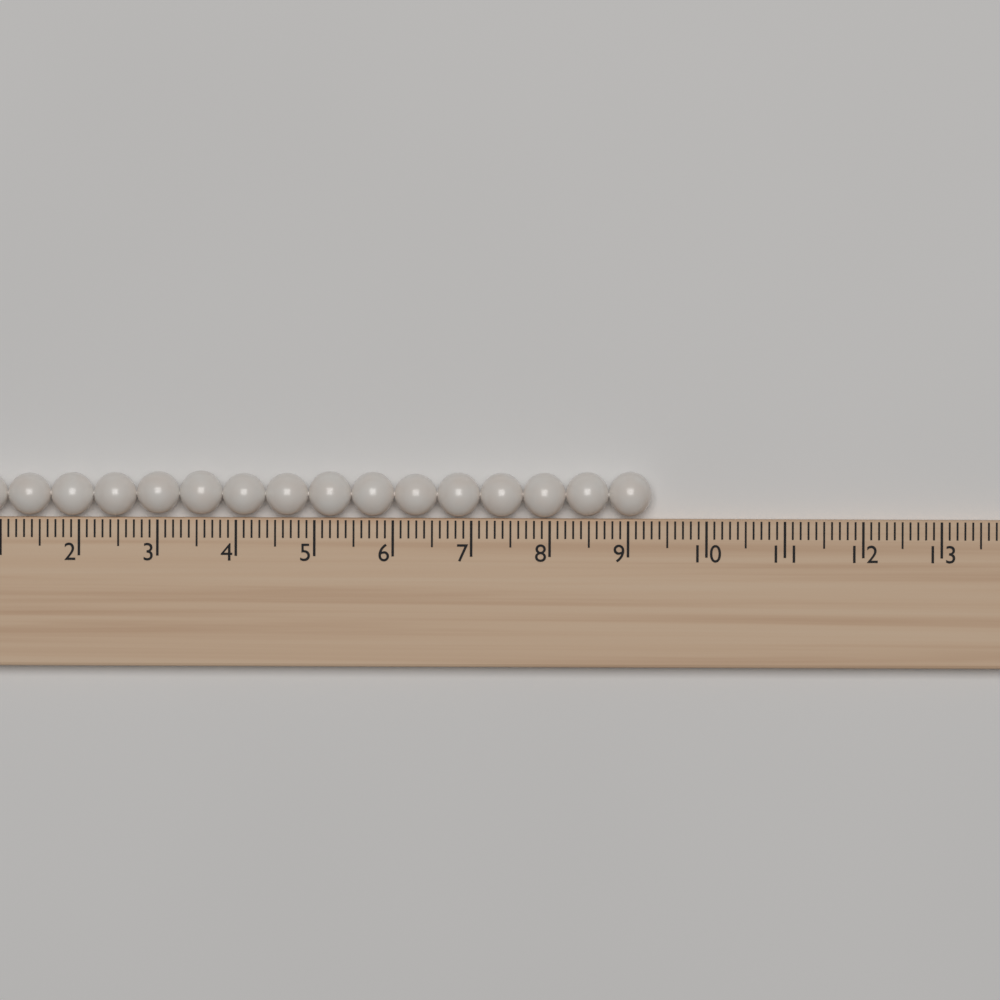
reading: 9.3 (no unit)
